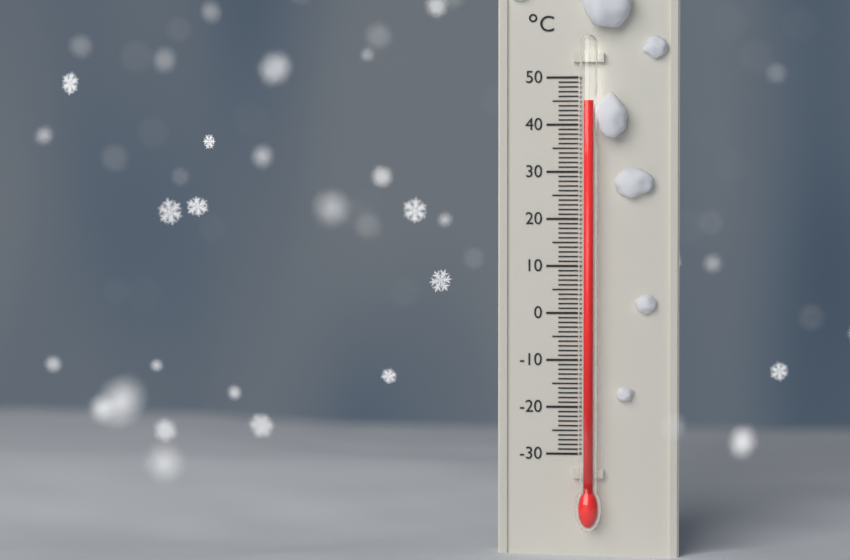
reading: 45 °C
